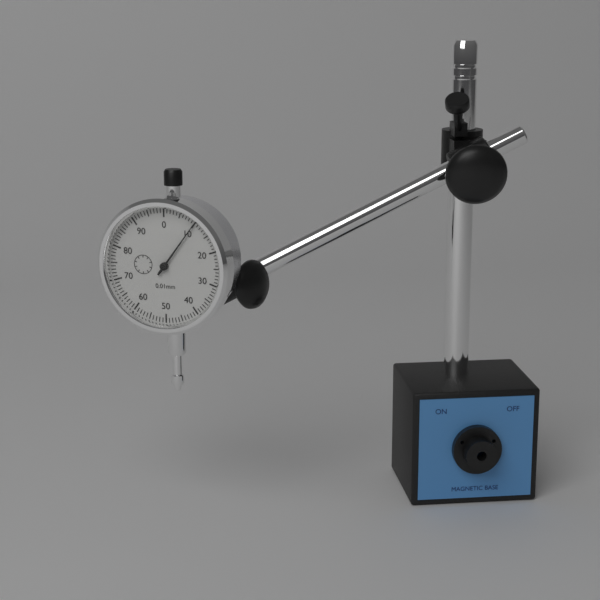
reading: 0.10 mm
